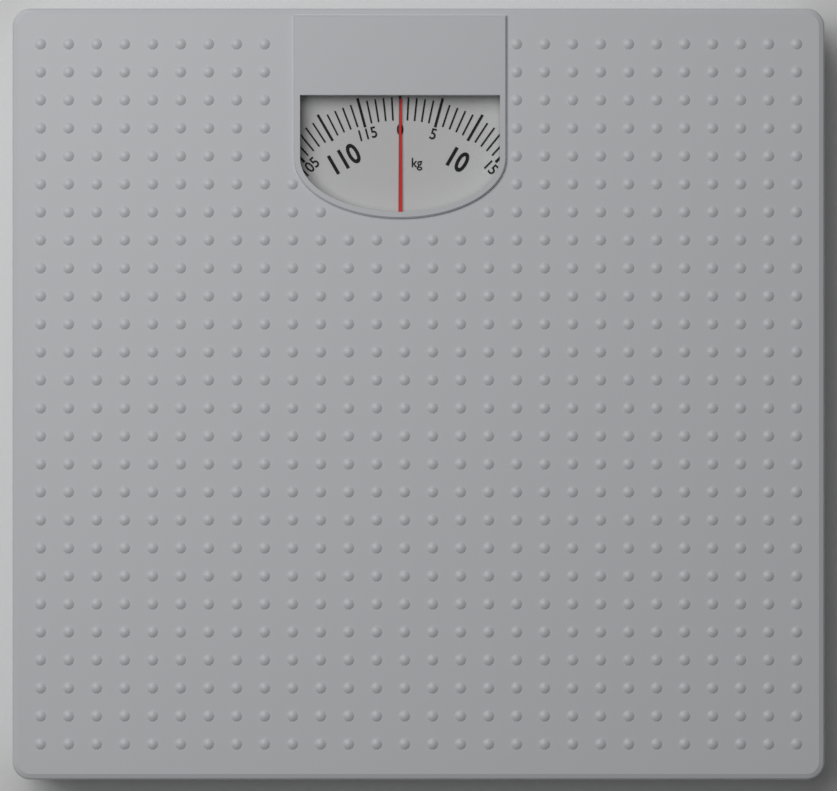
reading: 0 kg
